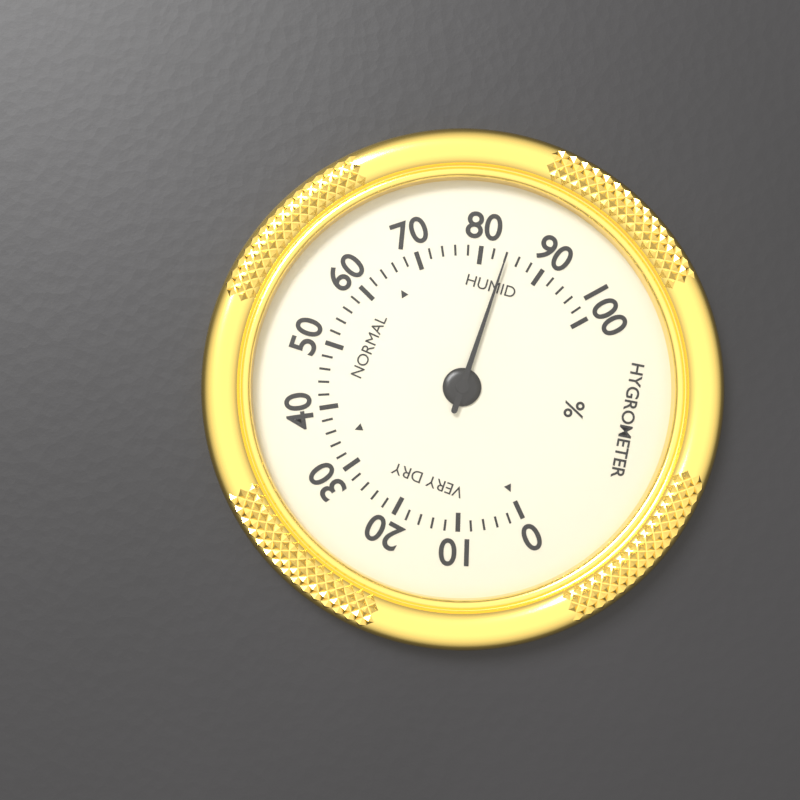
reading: 84 %
